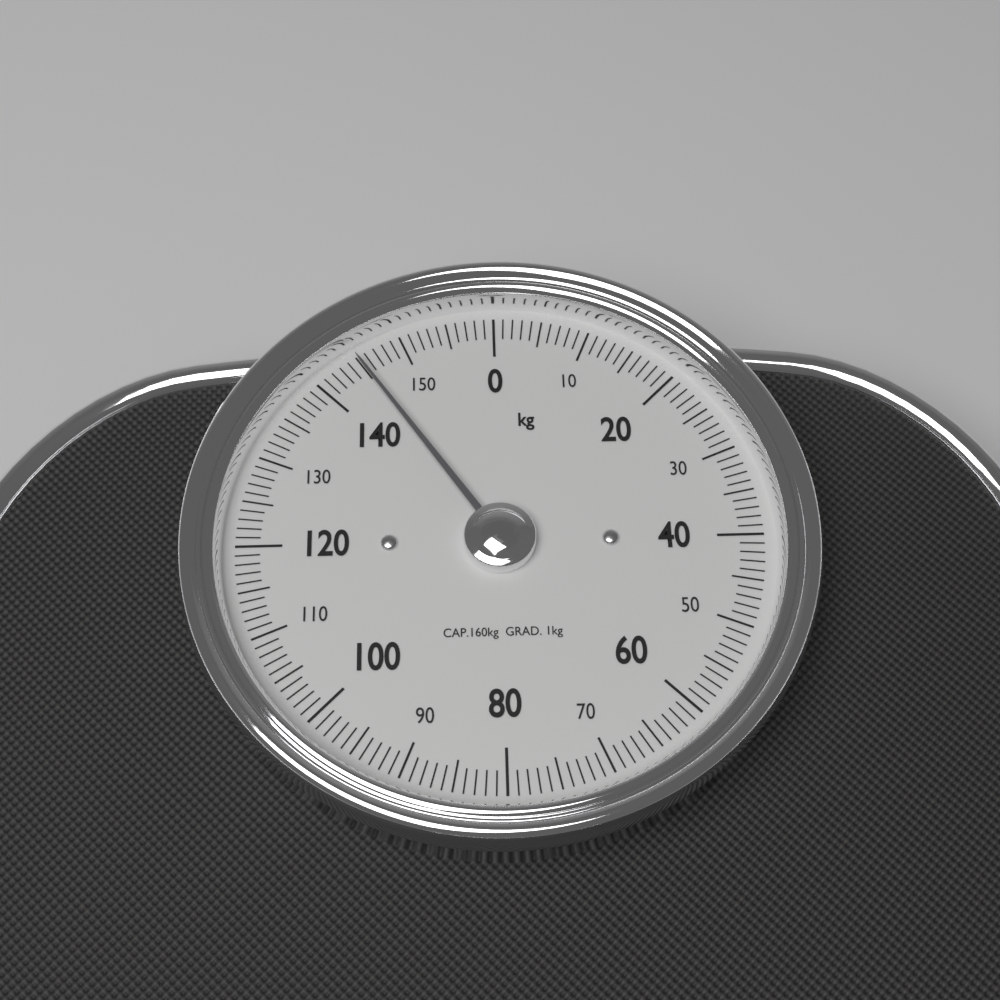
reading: 145 kg
